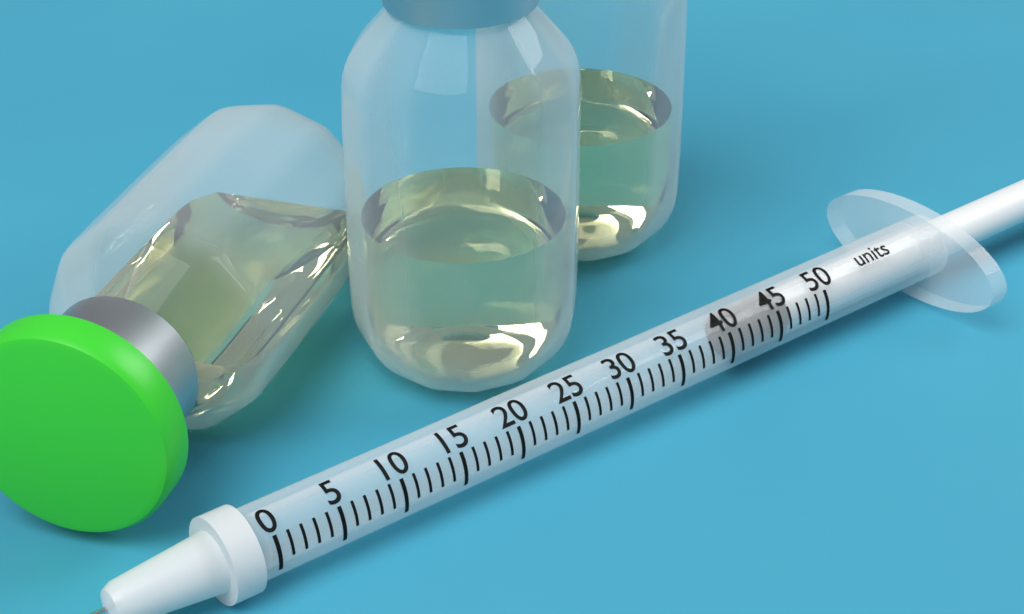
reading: 41 units
